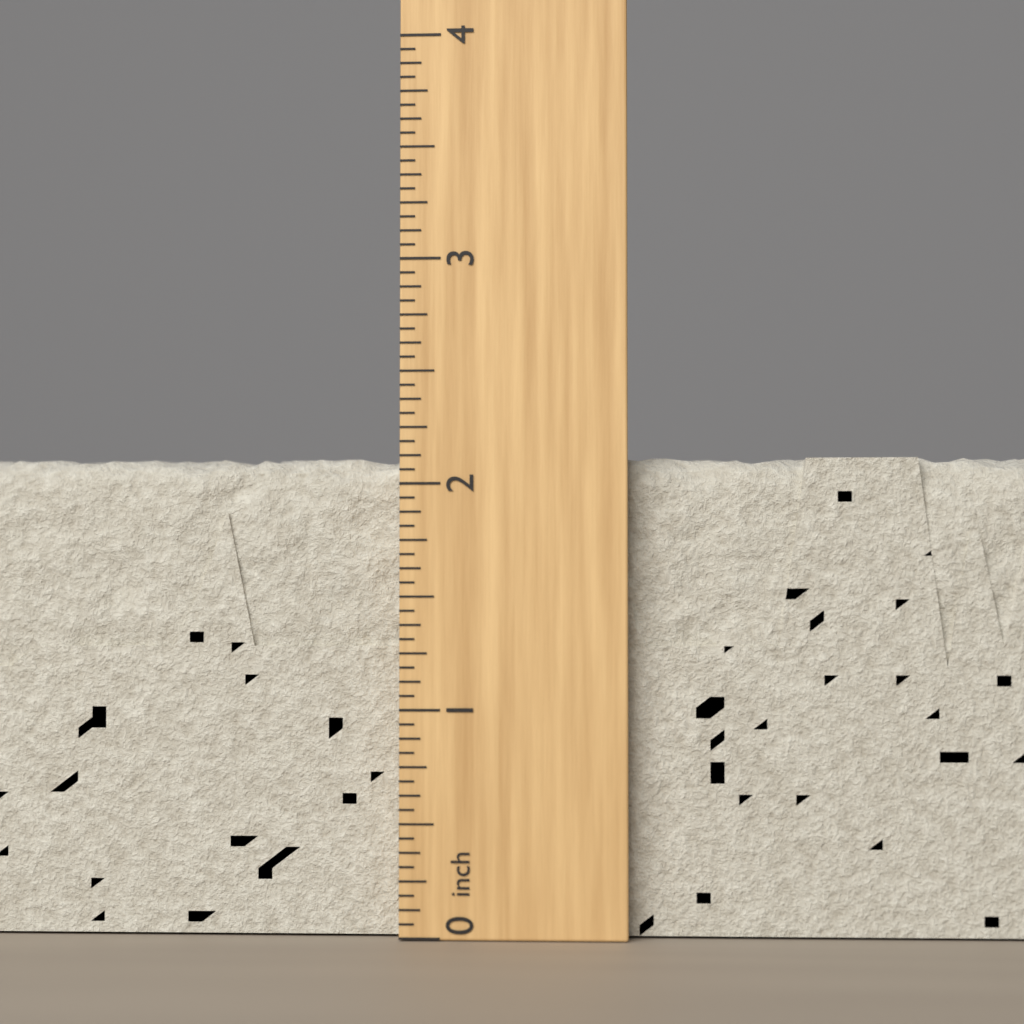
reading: 2.1250 inch
